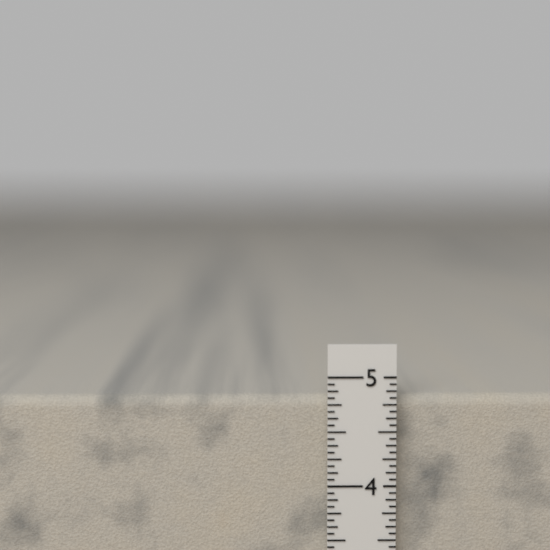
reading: 4.8125 in
